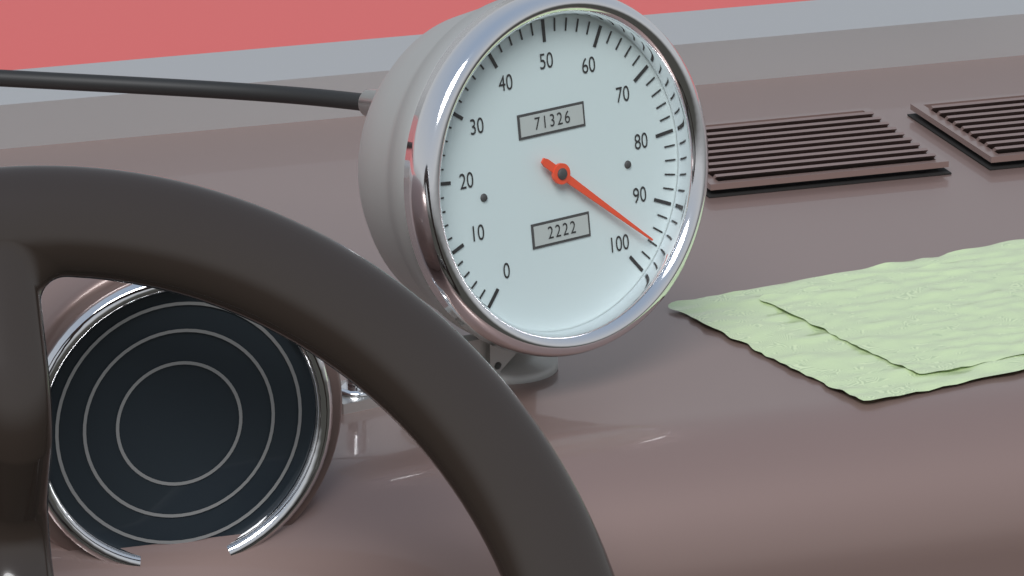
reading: 96 (no unit)
